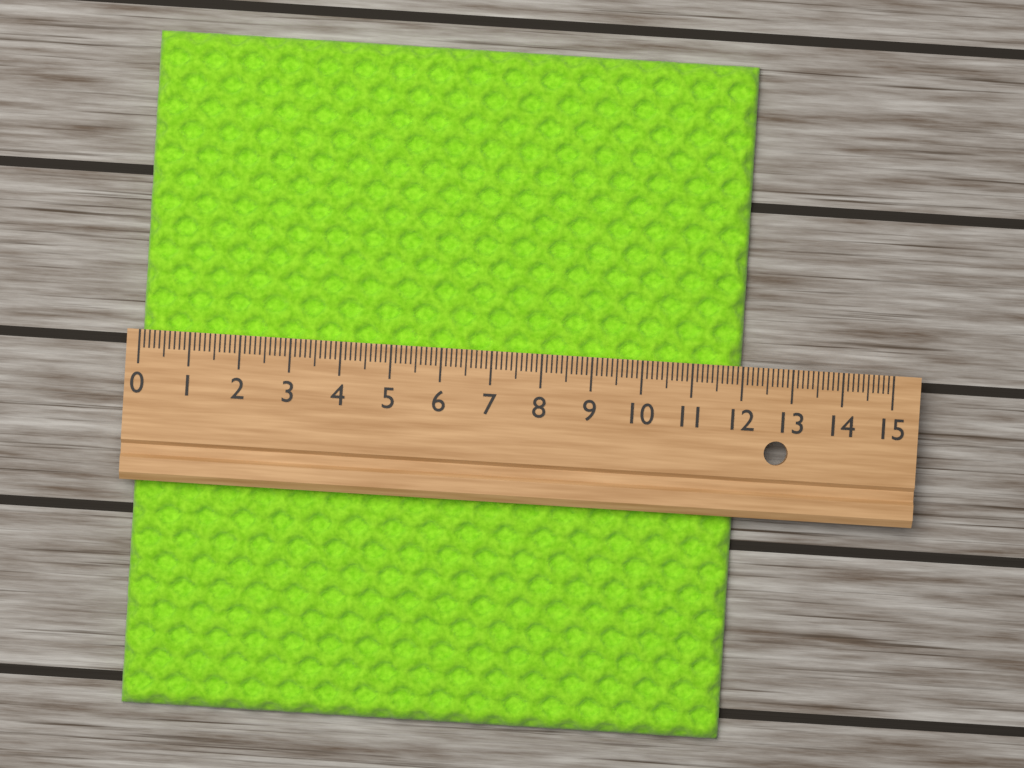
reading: 12.0 (no unit)
